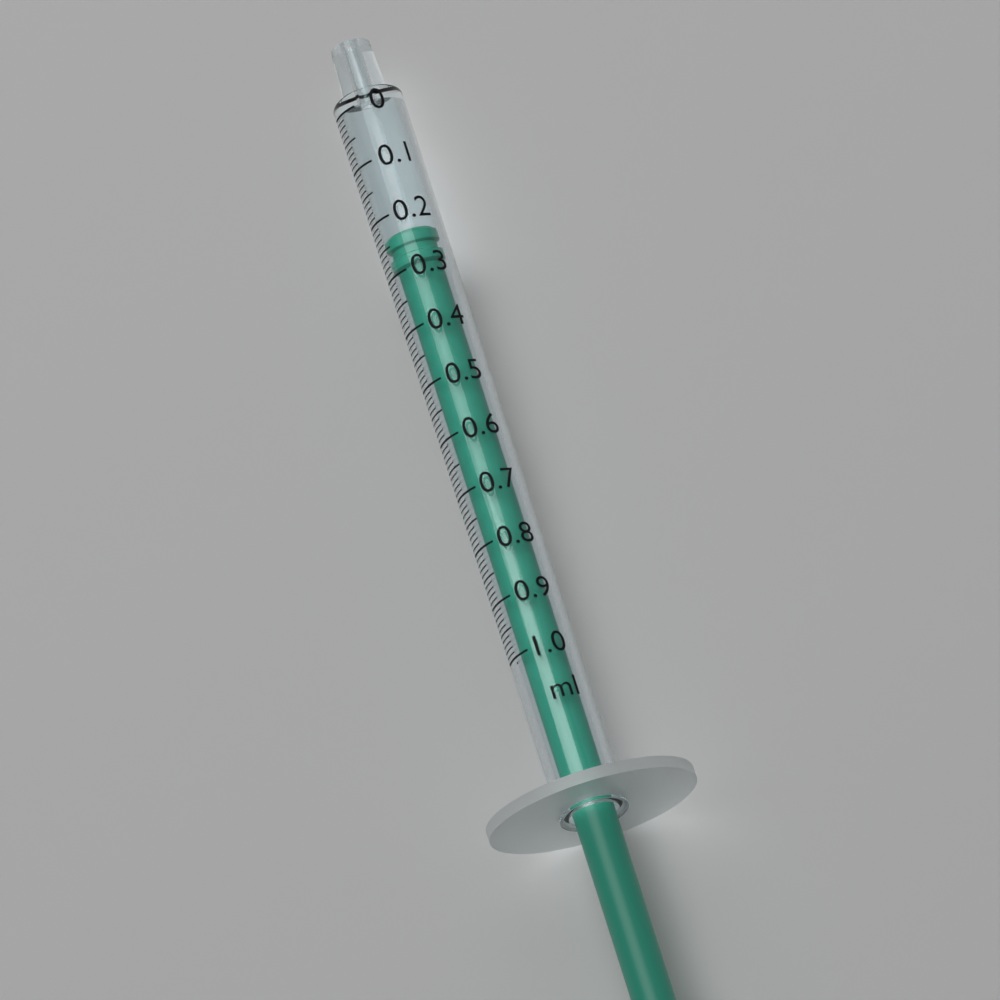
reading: 0.23 ml
